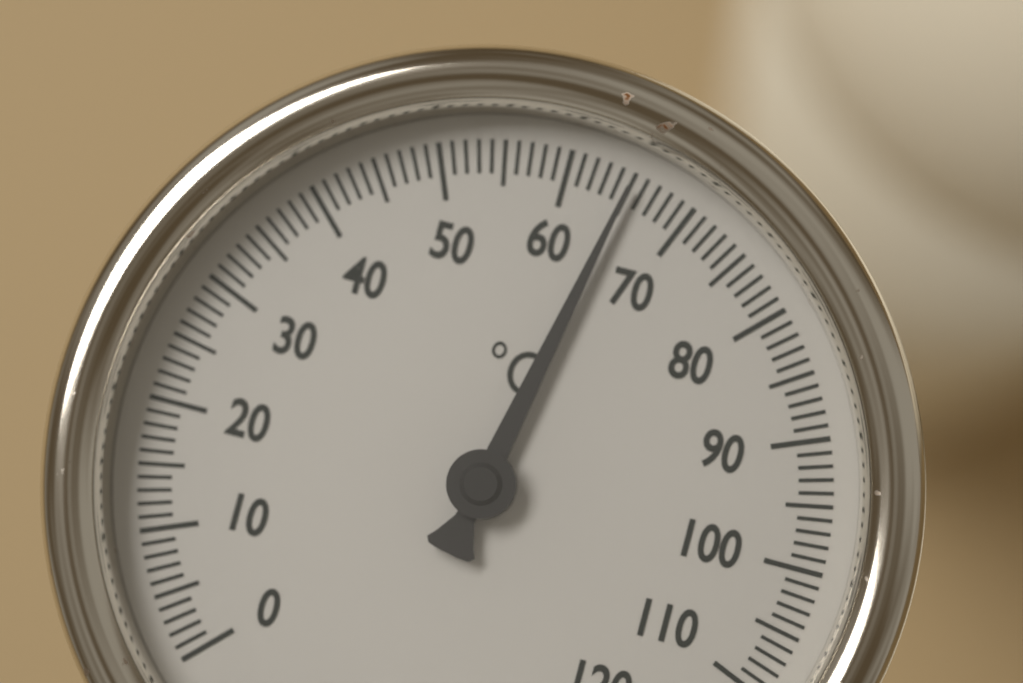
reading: 65 °C
